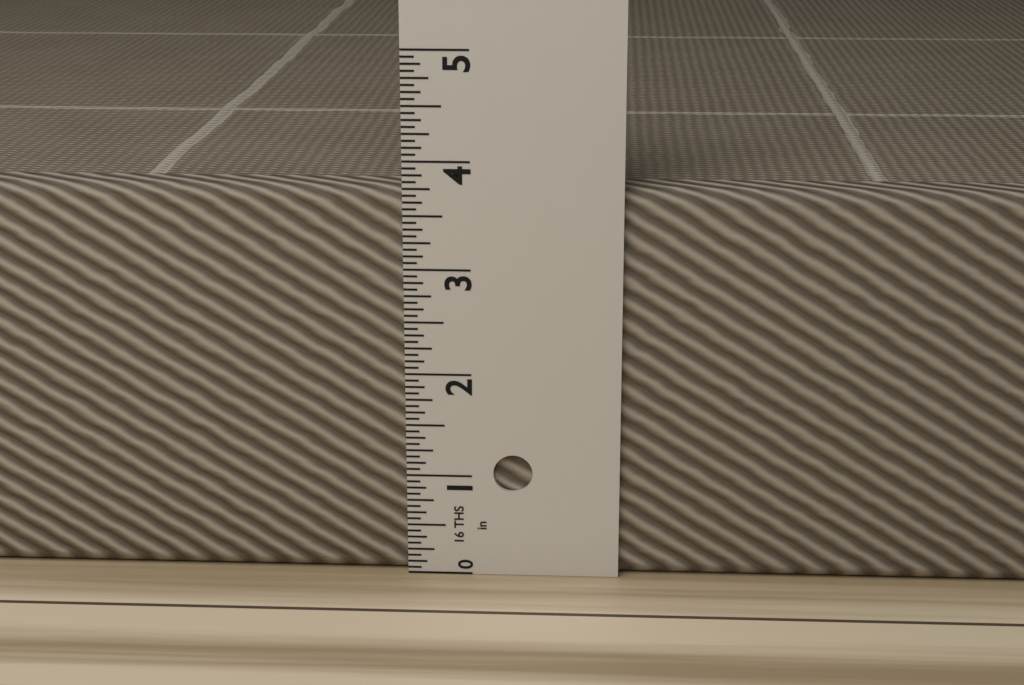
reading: 3.7500 in
